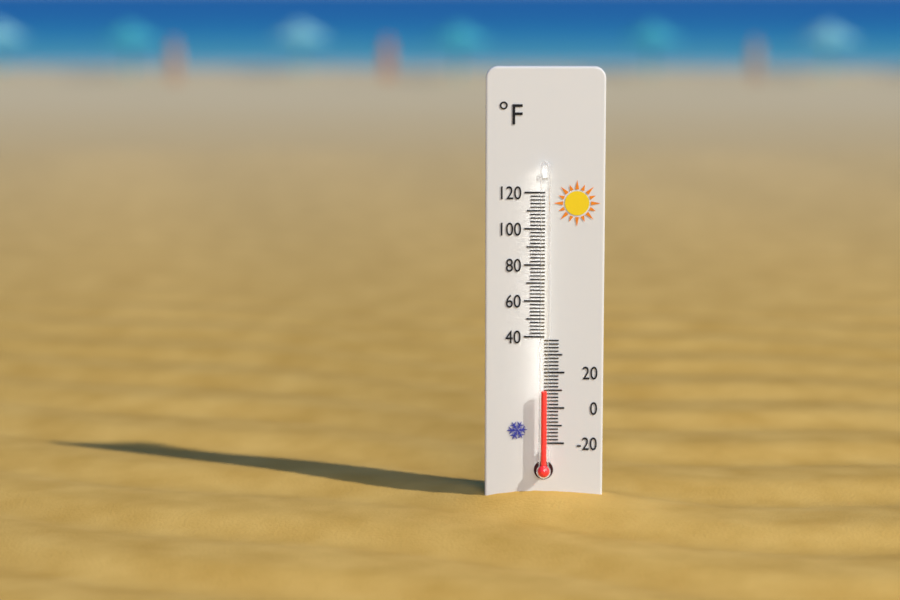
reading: 10 °F
